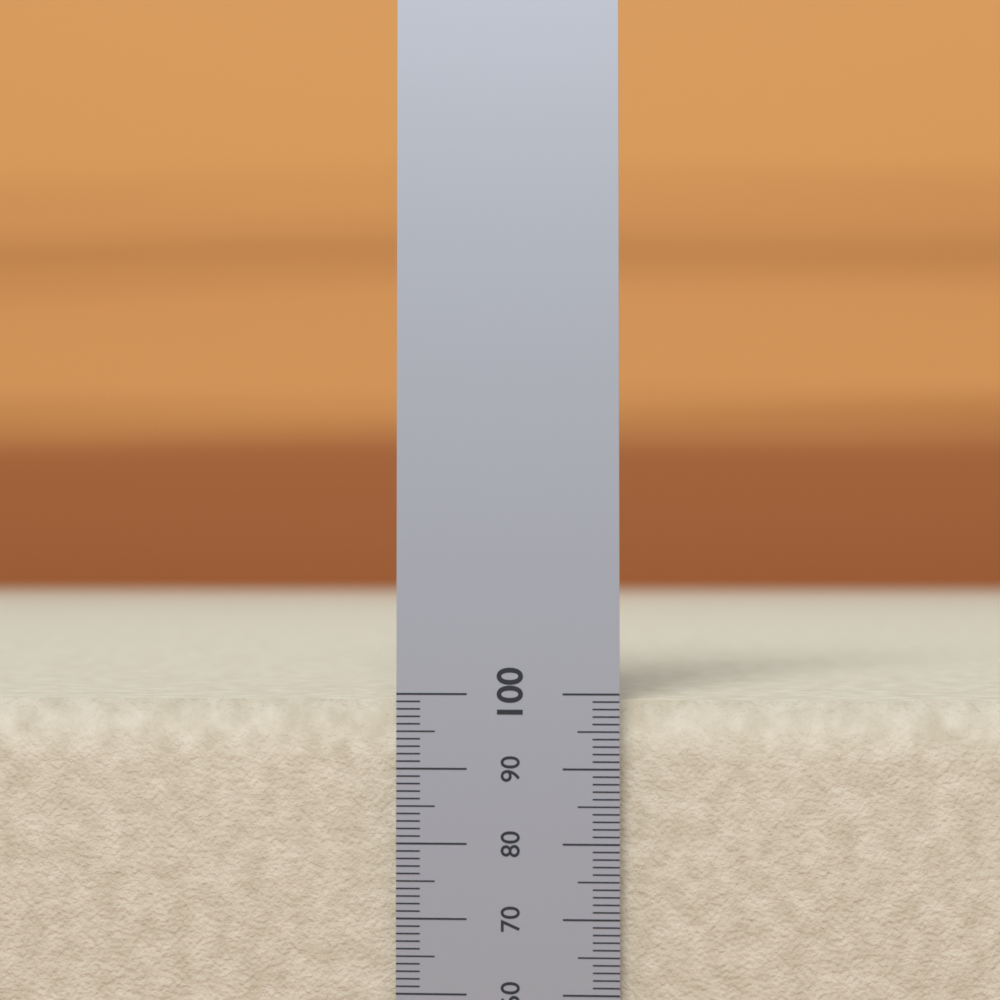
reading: 99 (no unit)
